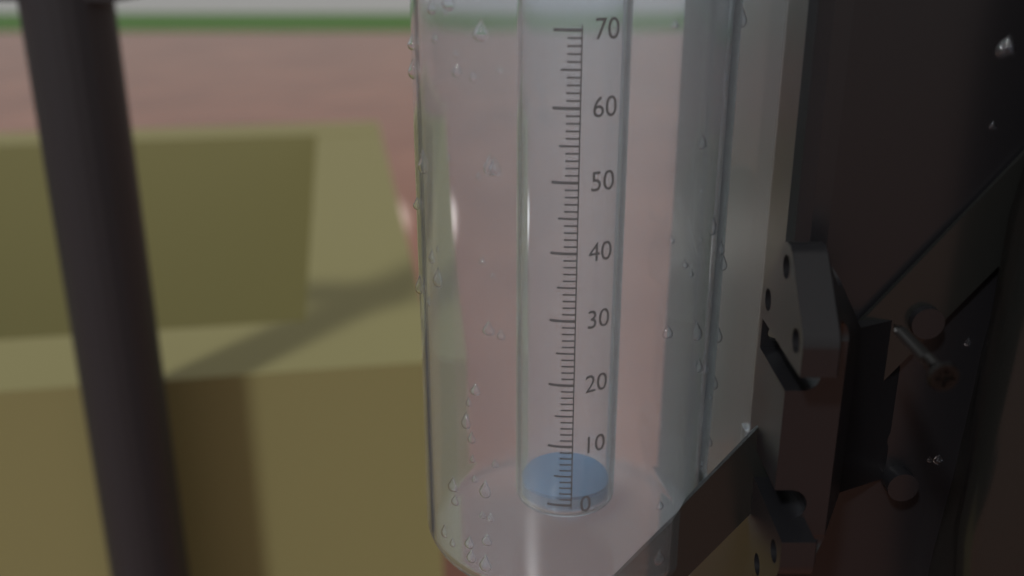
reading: 1 (no unit)
